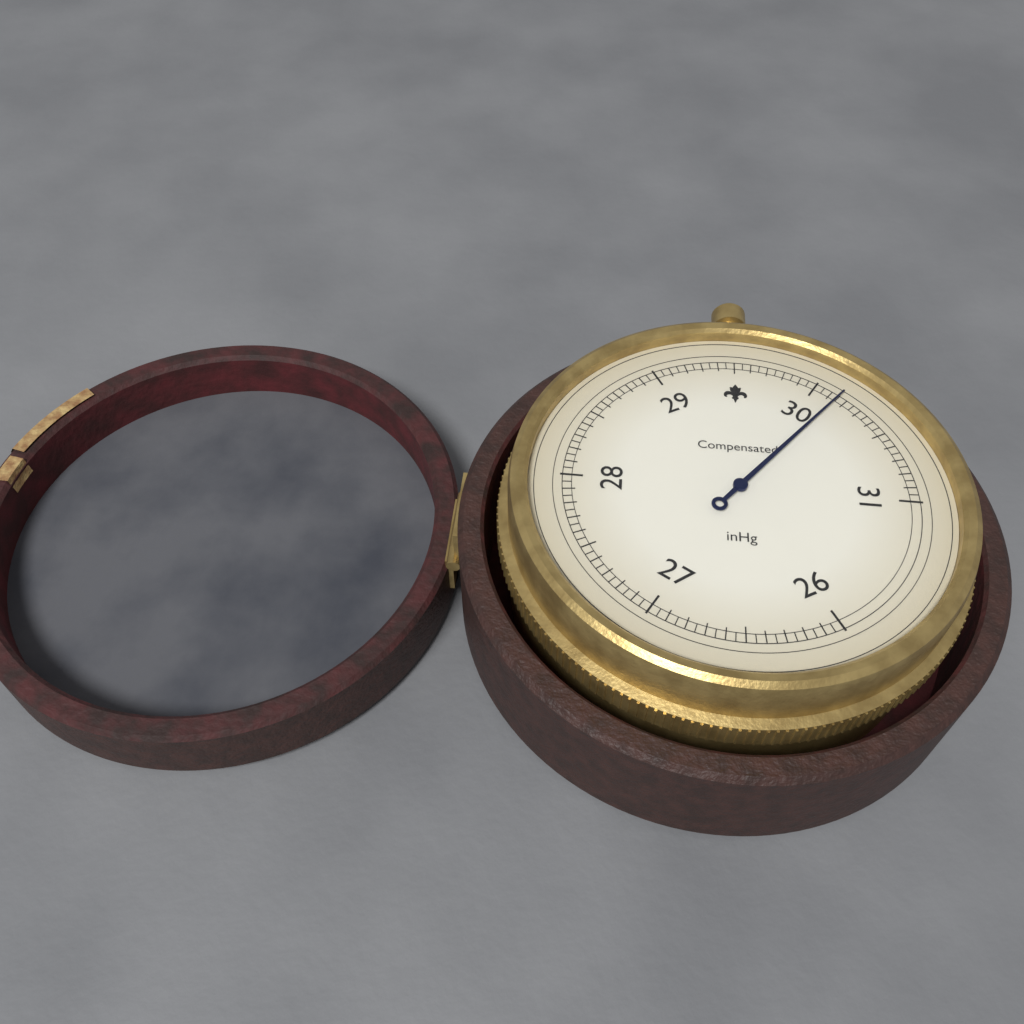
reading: 30.15 inHg
